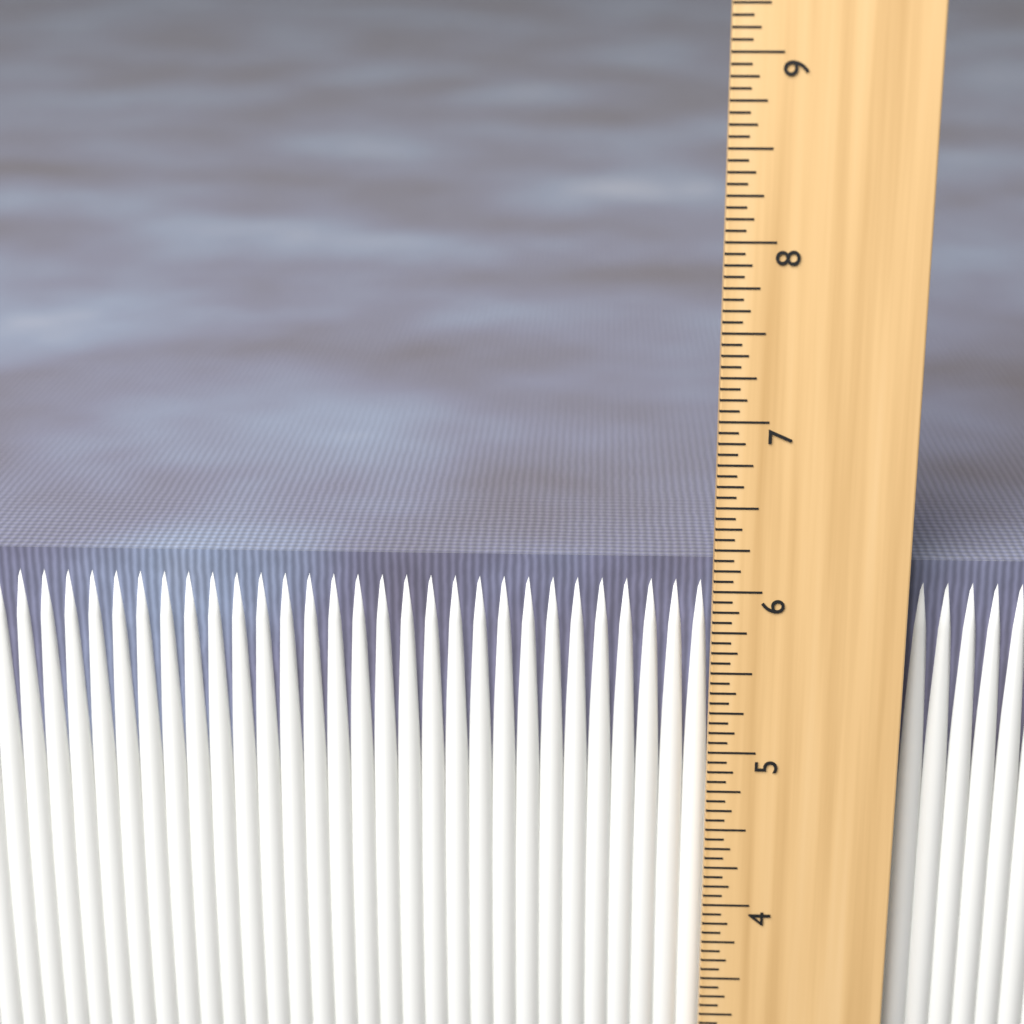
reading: 6.1250 in
